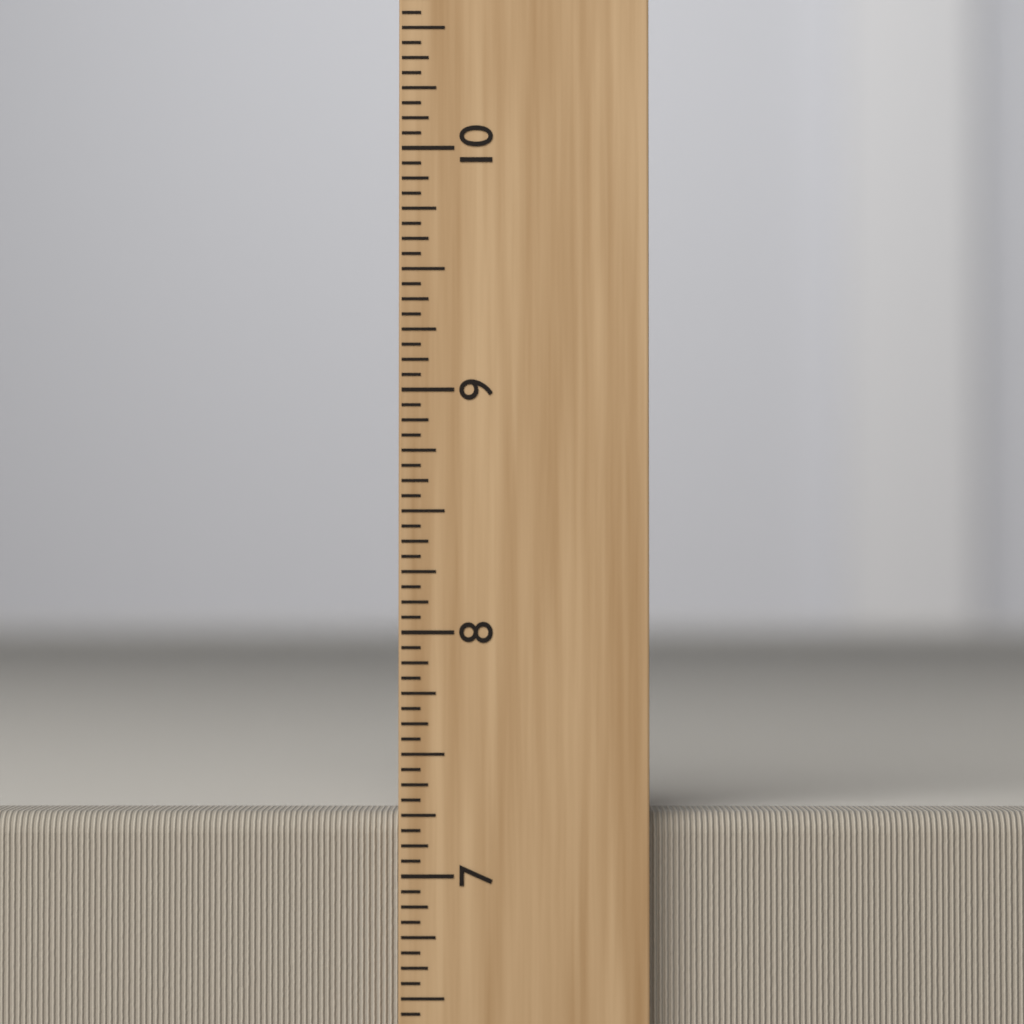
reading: 7.2500 inch
